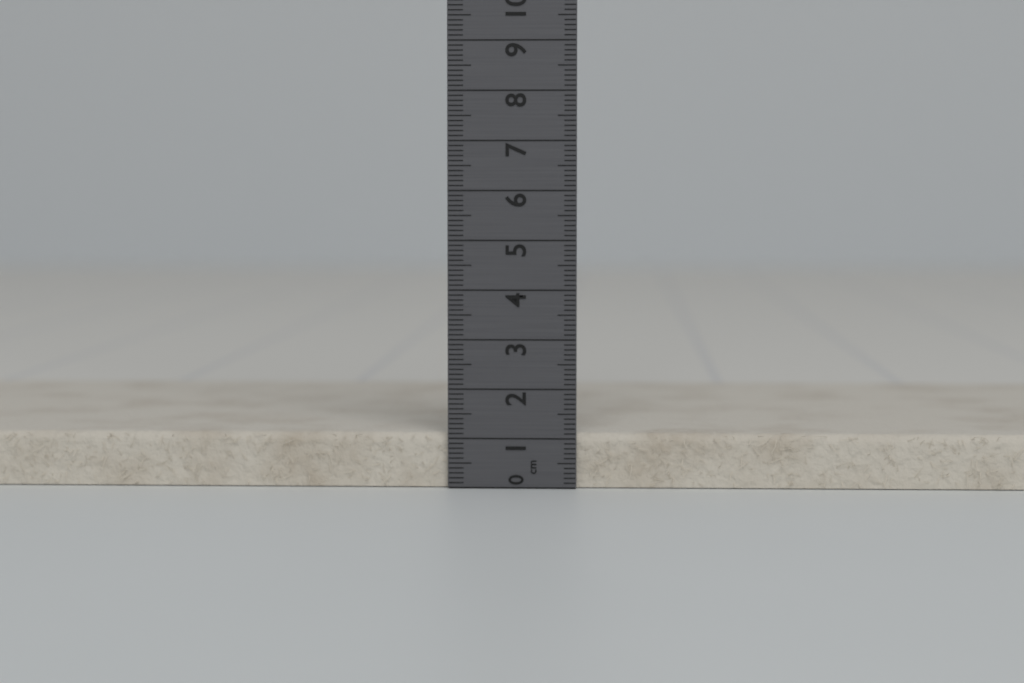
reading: 1.1 cm
